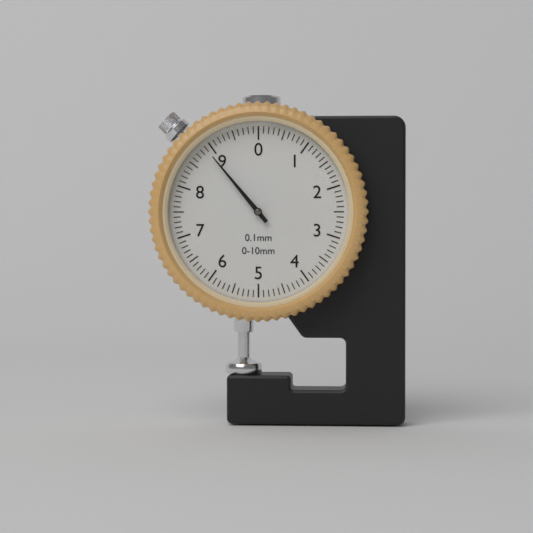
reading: 8.9 mm
